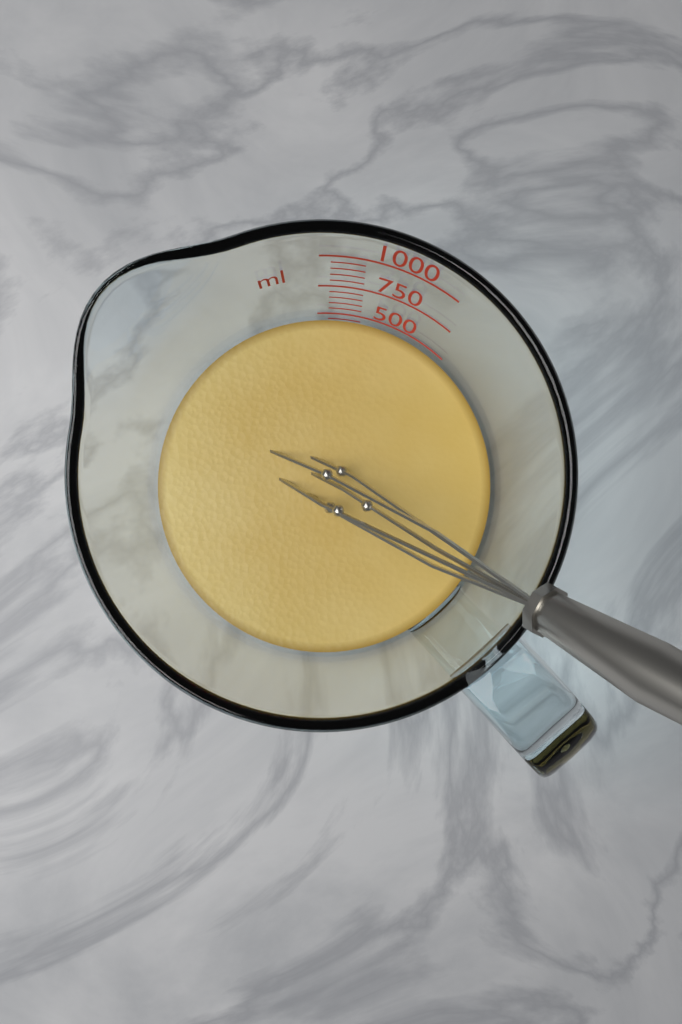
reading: 450 ml
